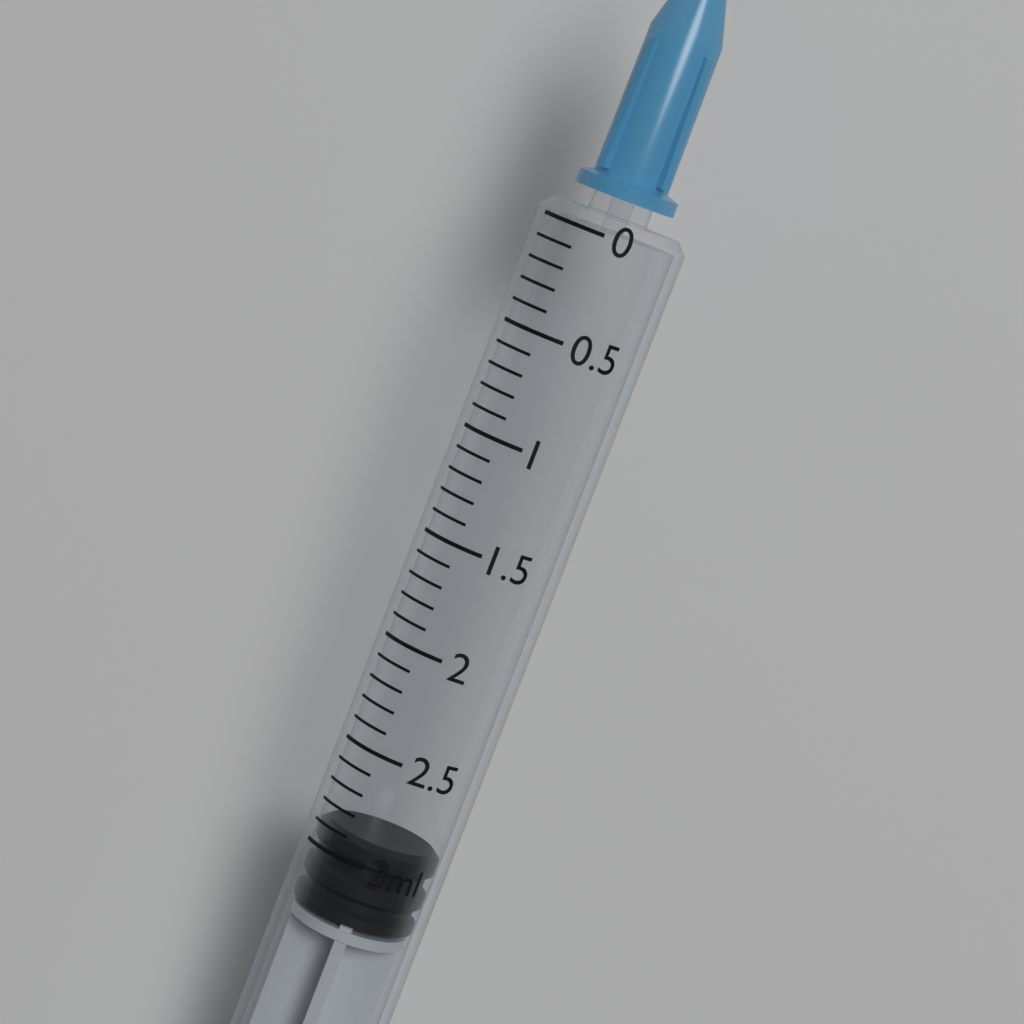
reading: 2.9 ml
